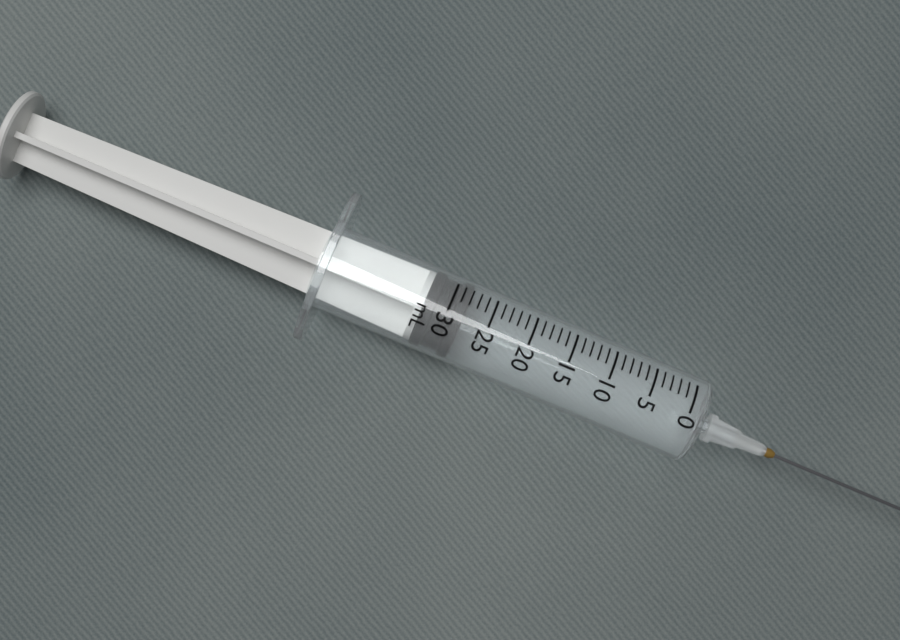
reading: 28 mL
